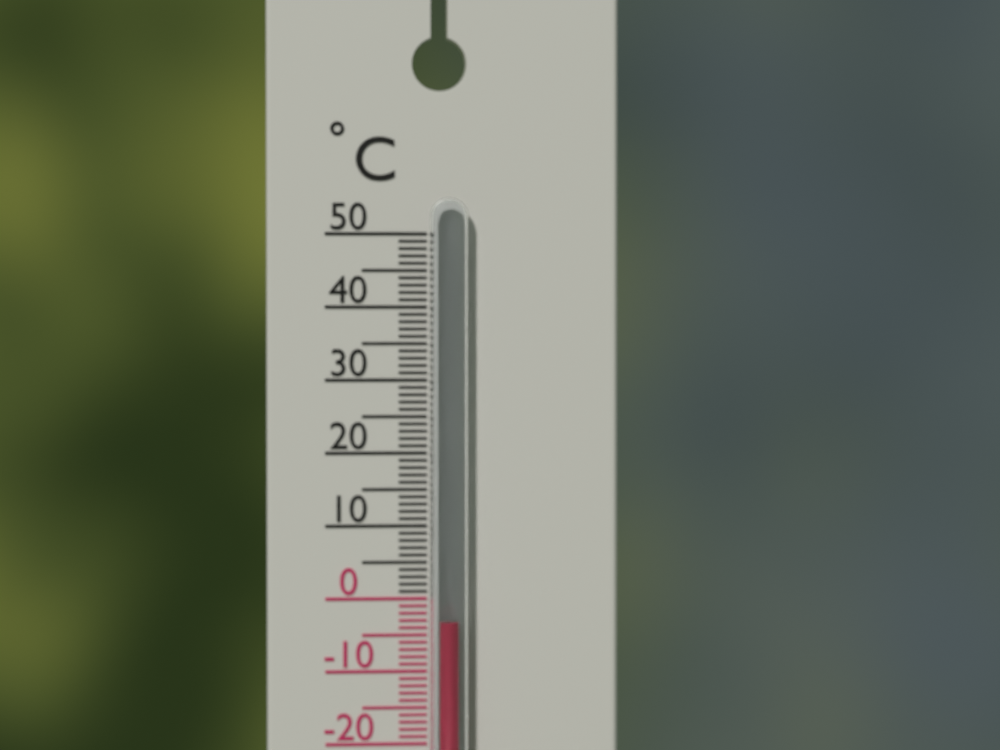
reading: -3 °C
